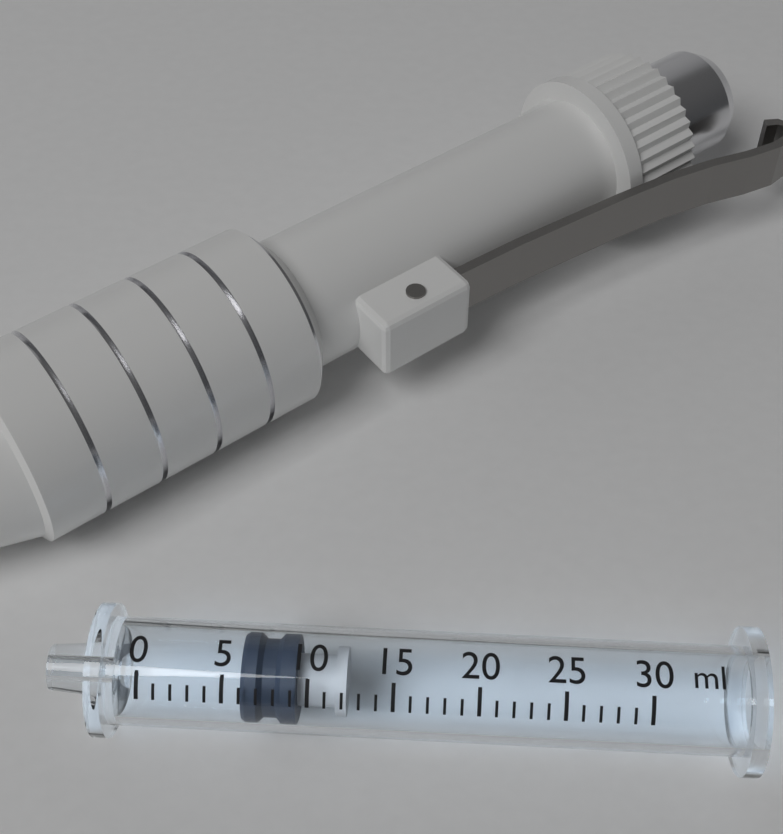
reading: 6 ml
